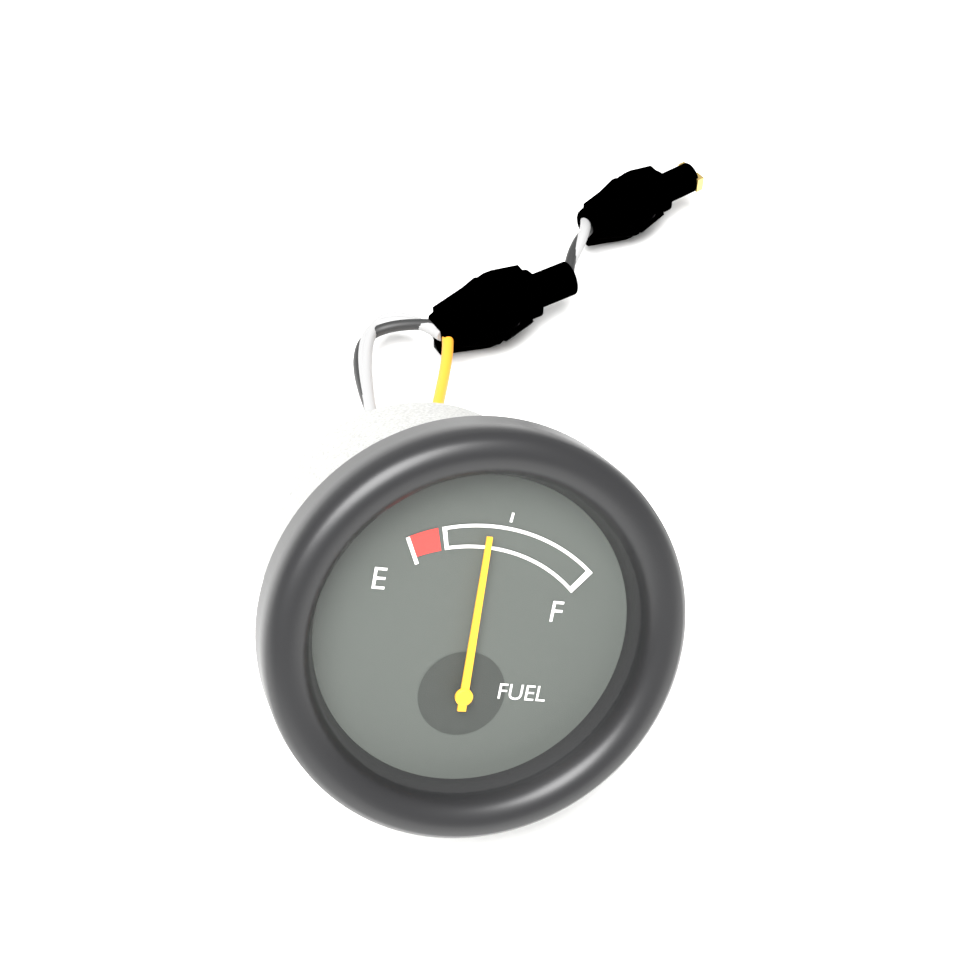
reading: 0.4 (no unit)
